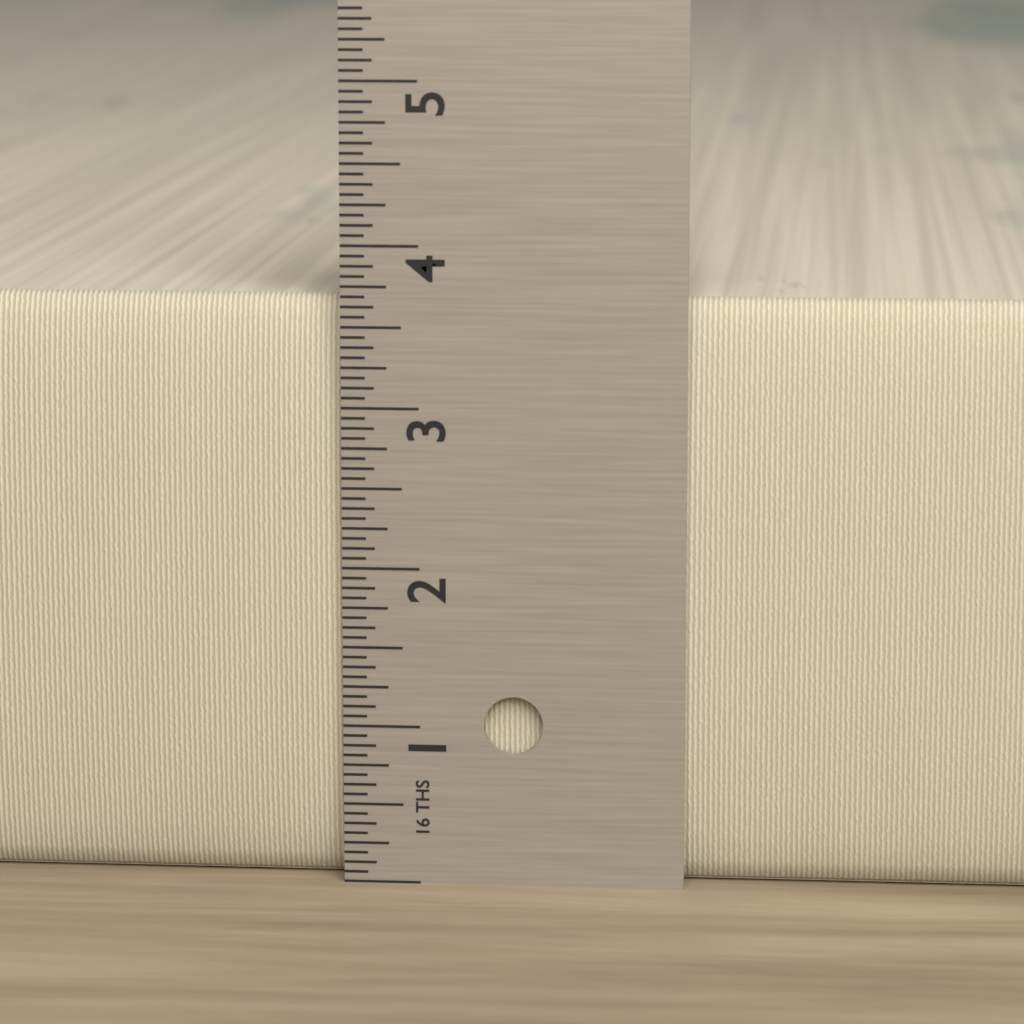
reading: 3.6875 in
